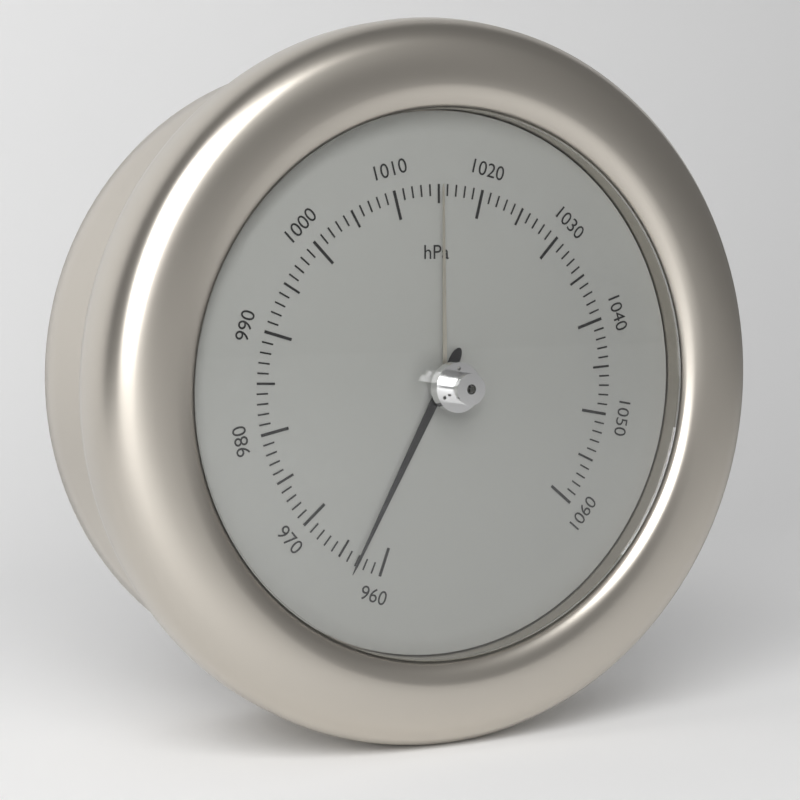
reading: 963 hPa
